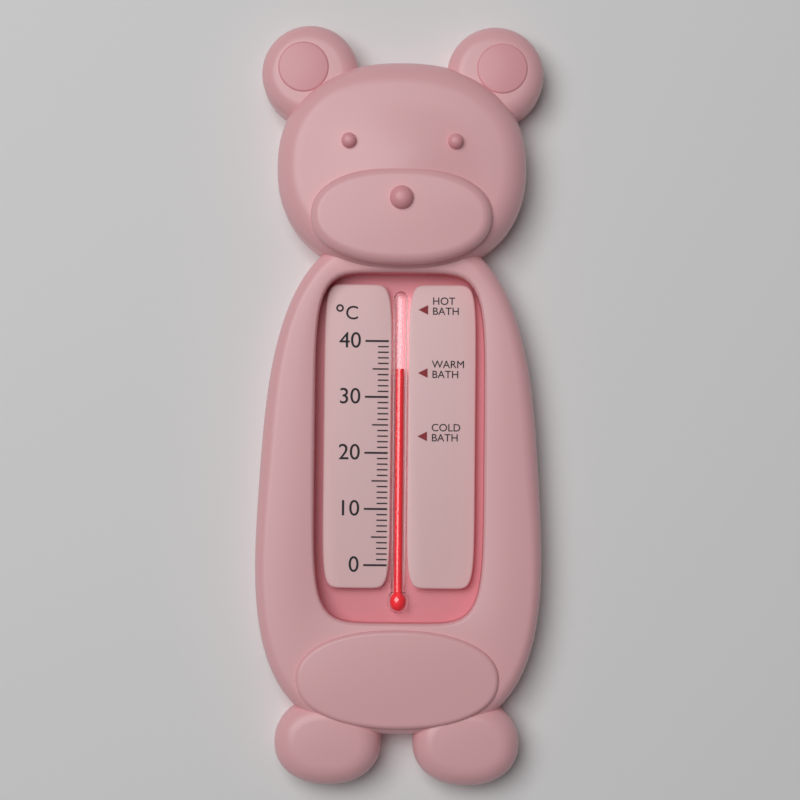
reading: 35 °C
